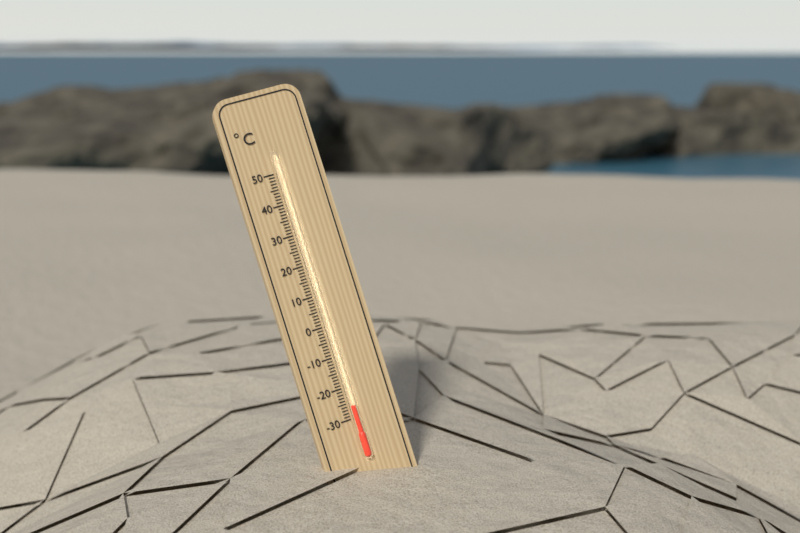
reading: -26 °C
